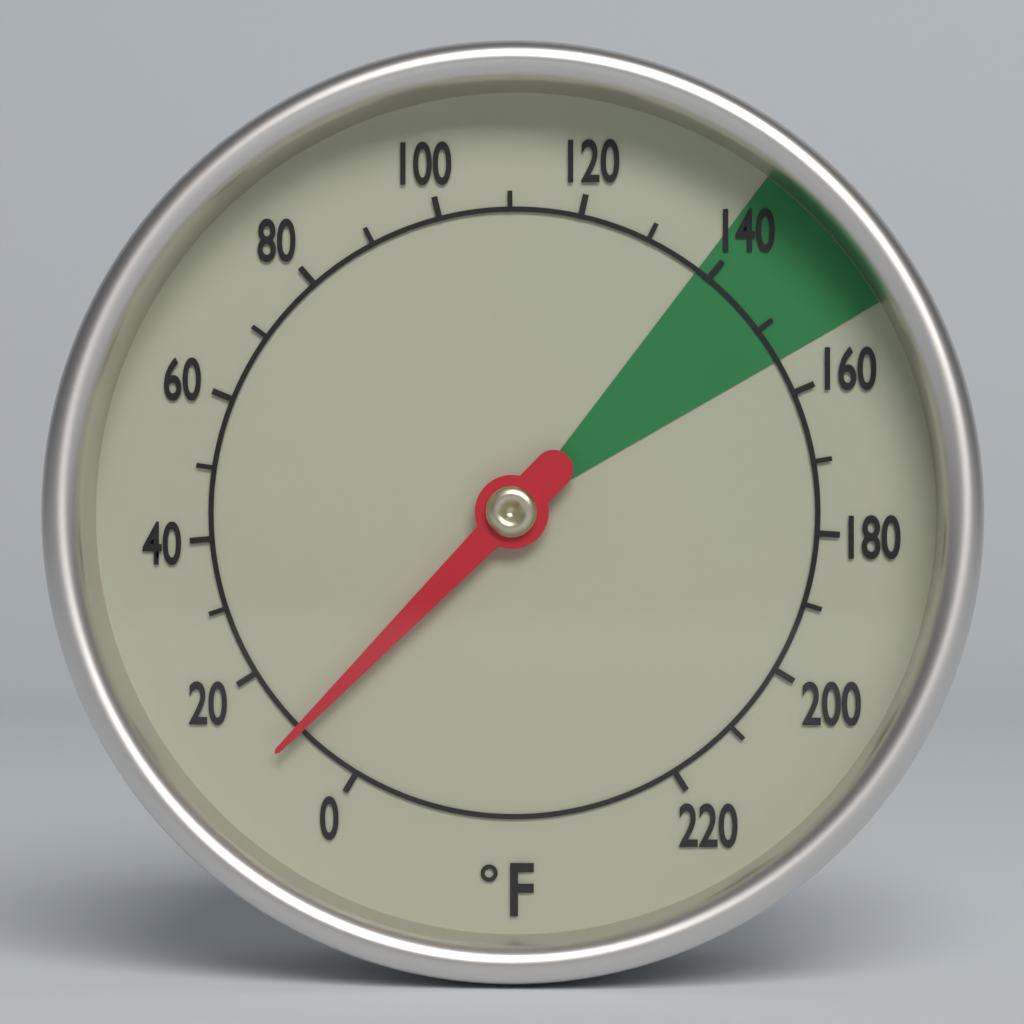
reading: 10 °F
